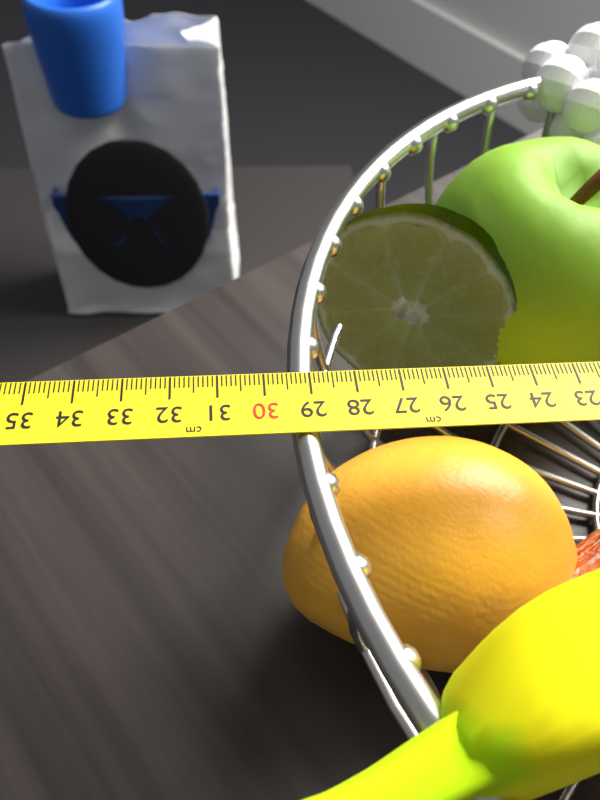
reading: 29.5 cm
